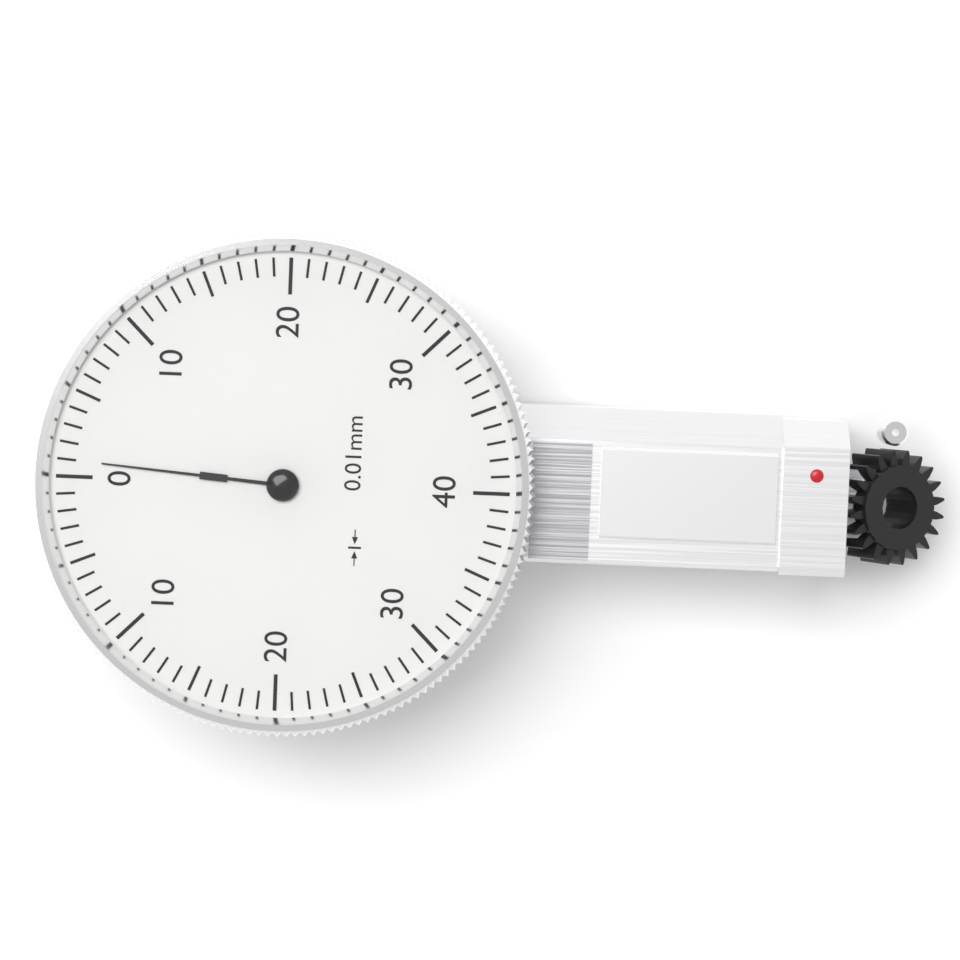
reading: 1 0.01mm
